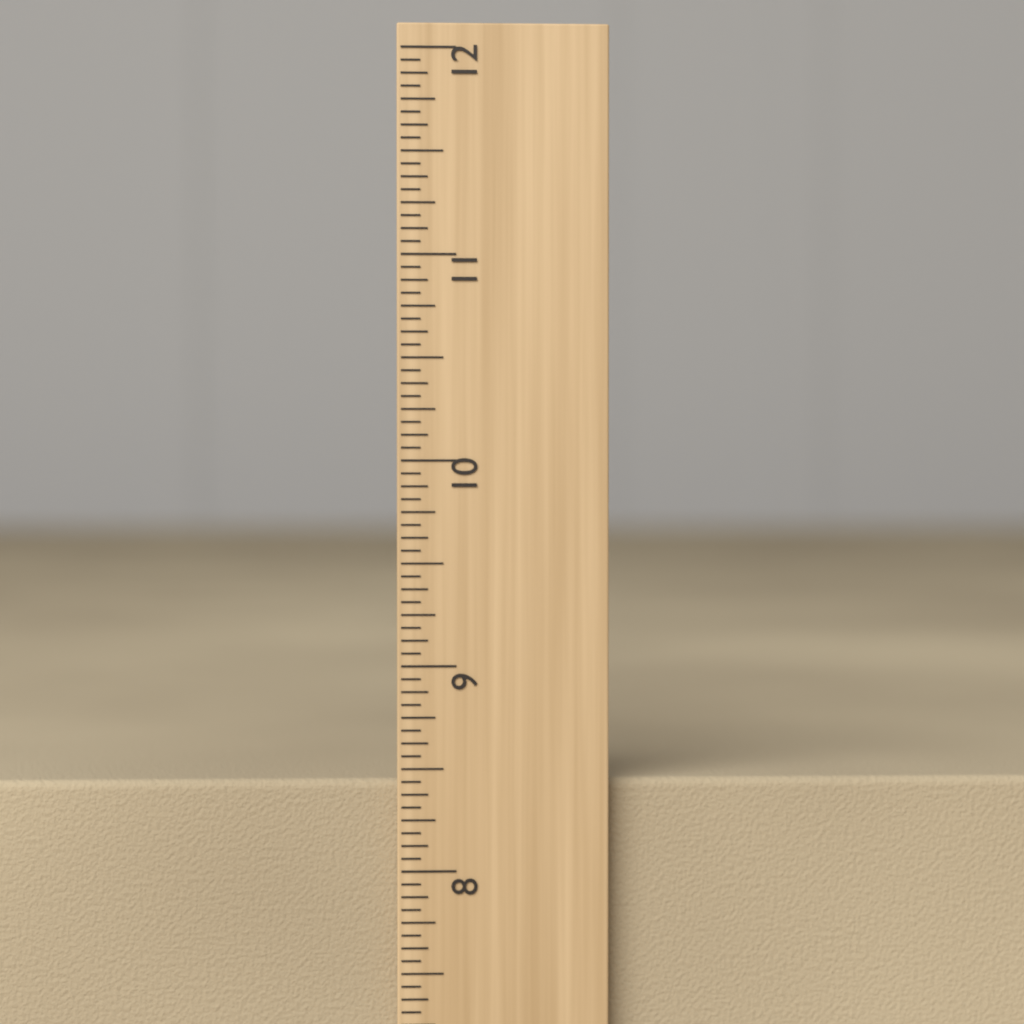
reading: 8.4375 inch
